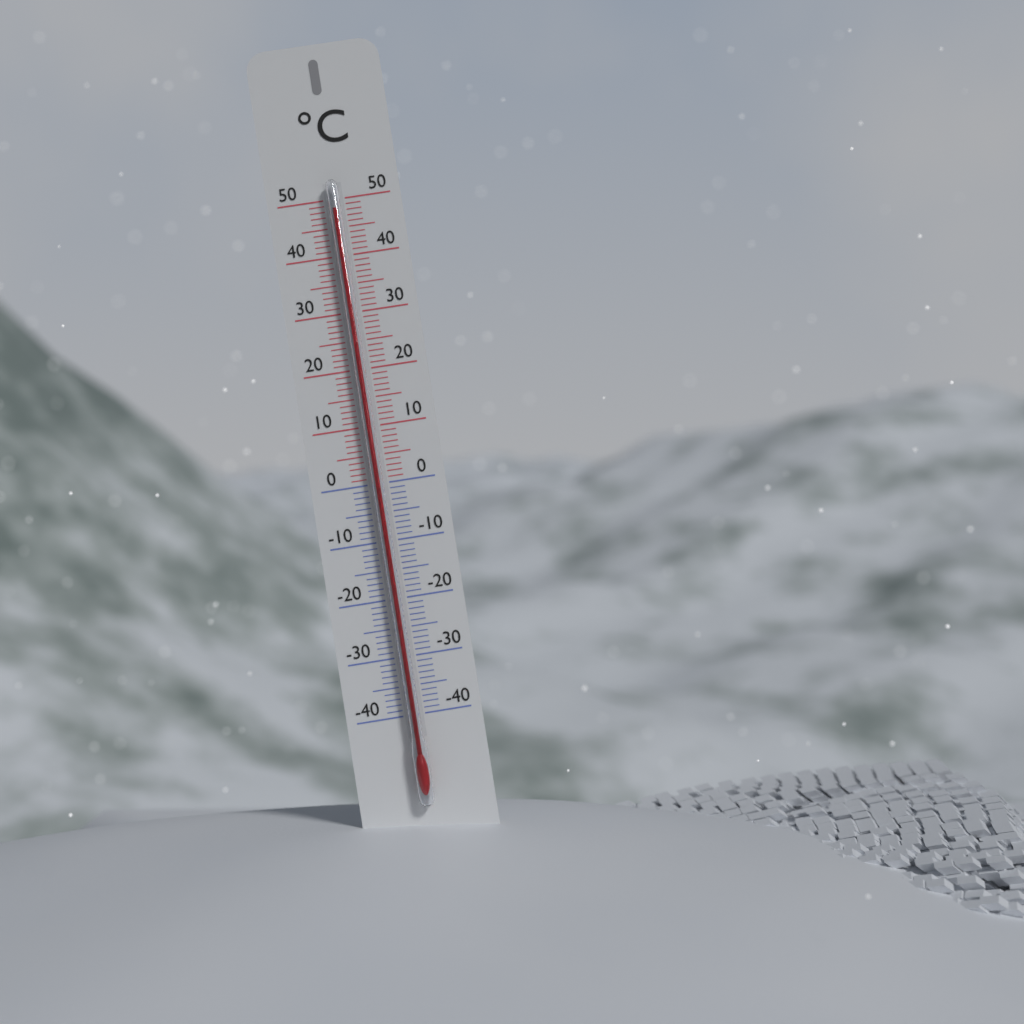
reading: 48 °C
